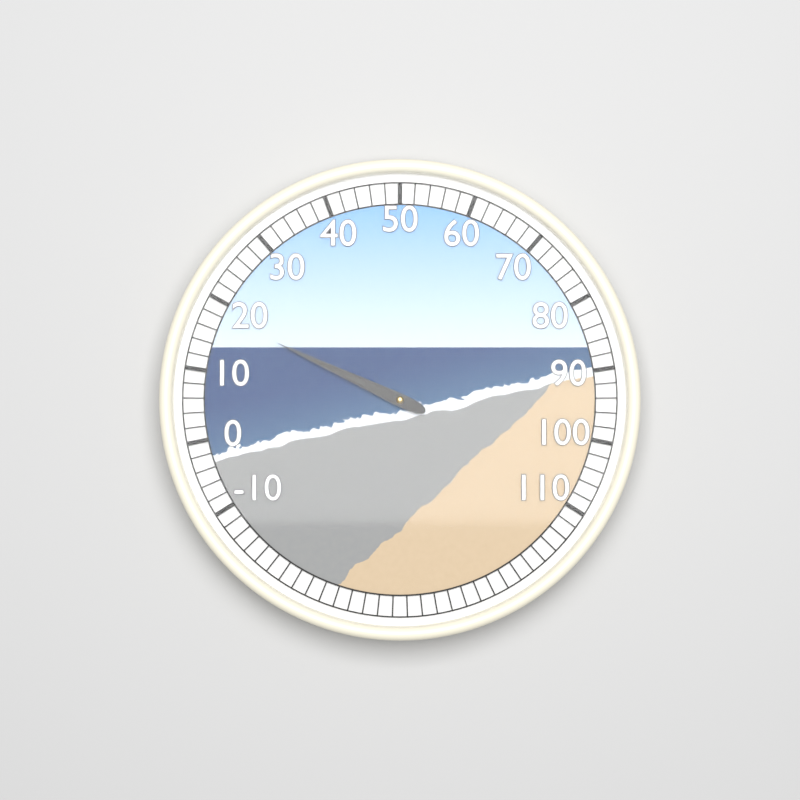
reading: 18 (no unit)
